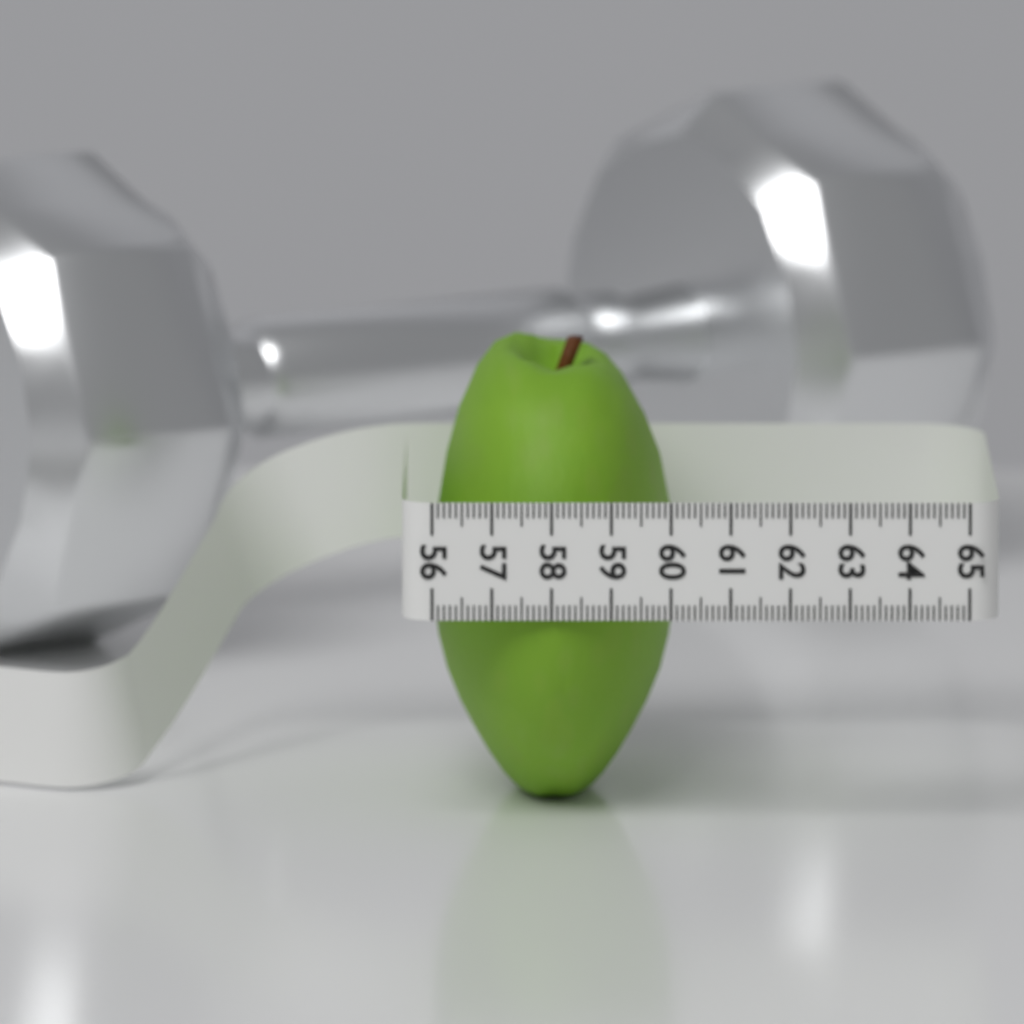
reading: 60.1 (no unit)
